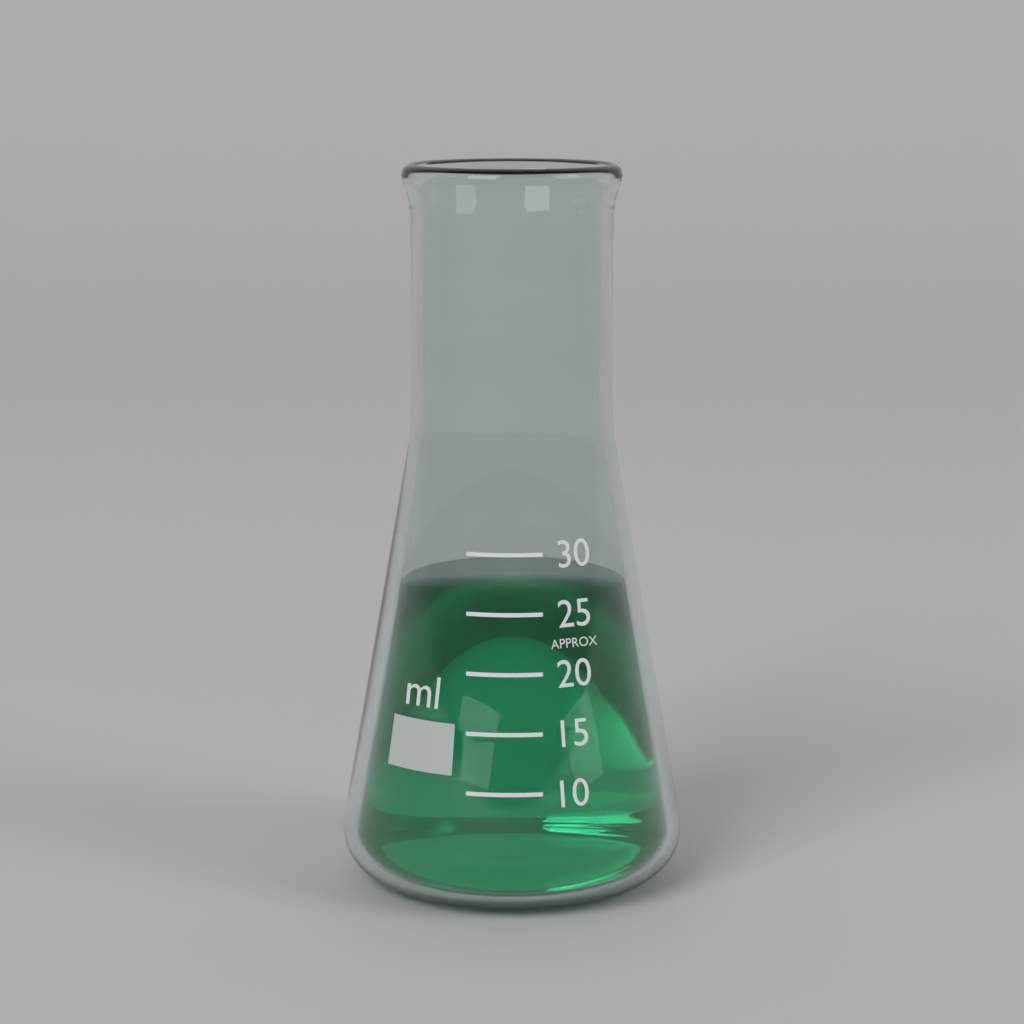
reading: 26 ml
